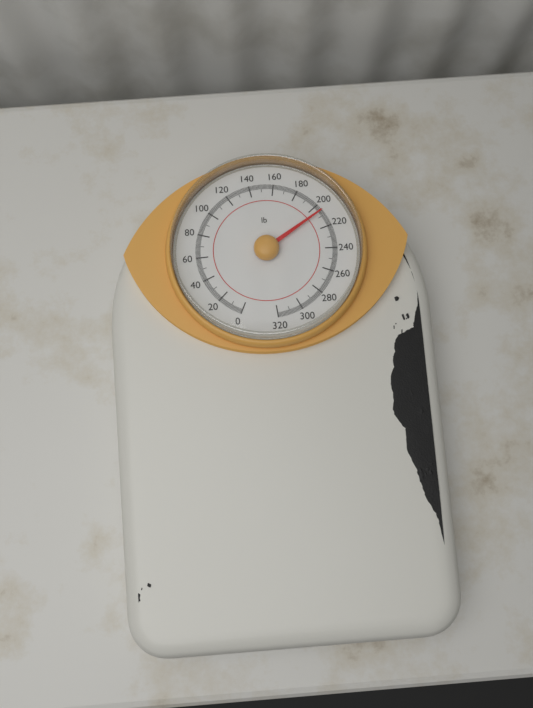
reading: 206 lb
